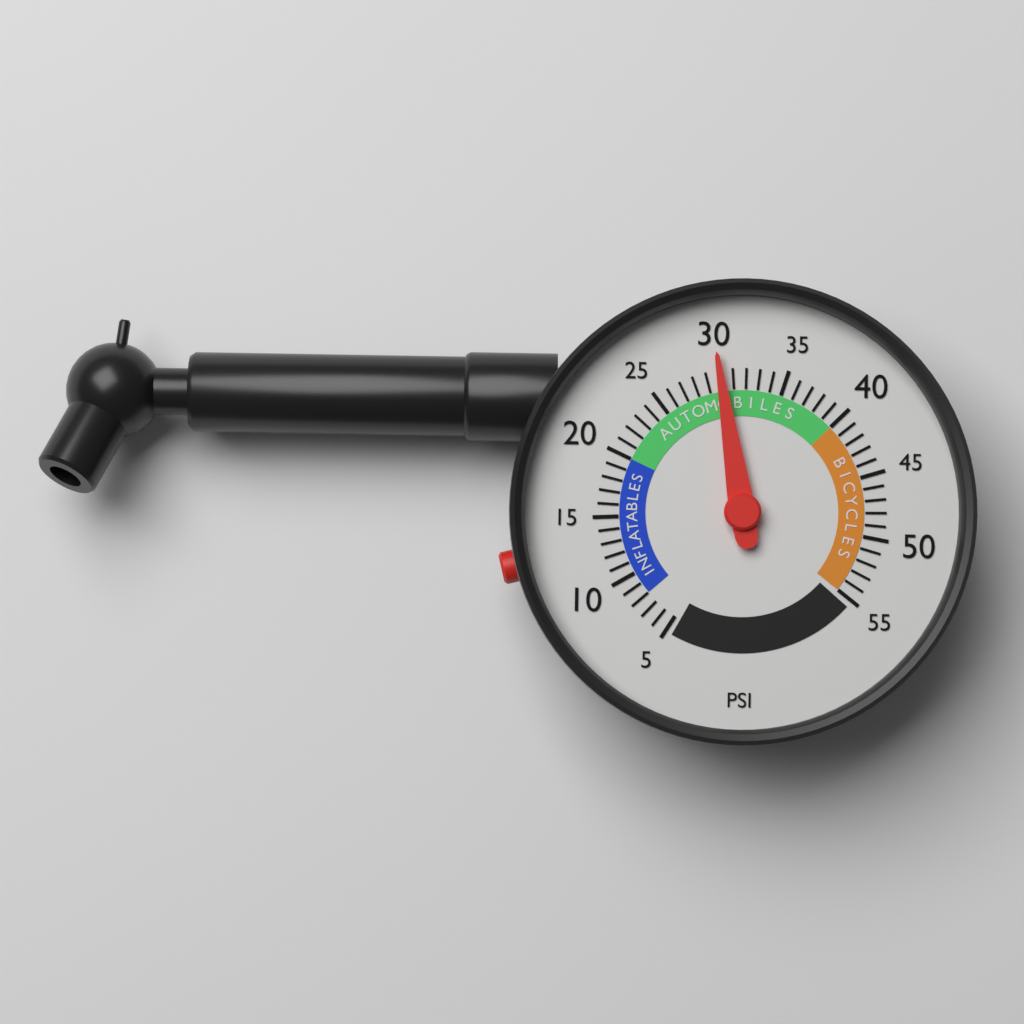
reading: 30 psi
